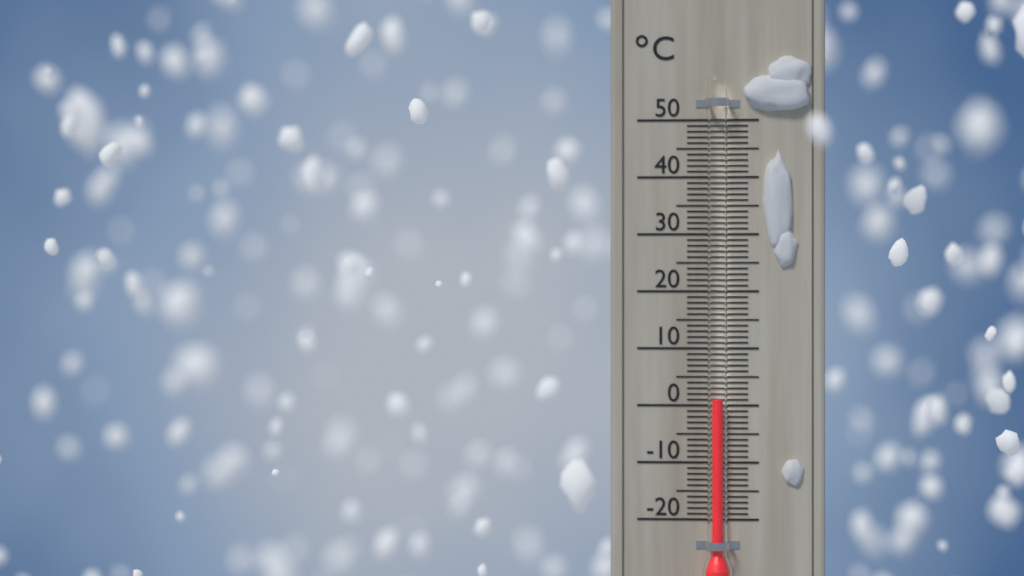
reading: 1 °C
